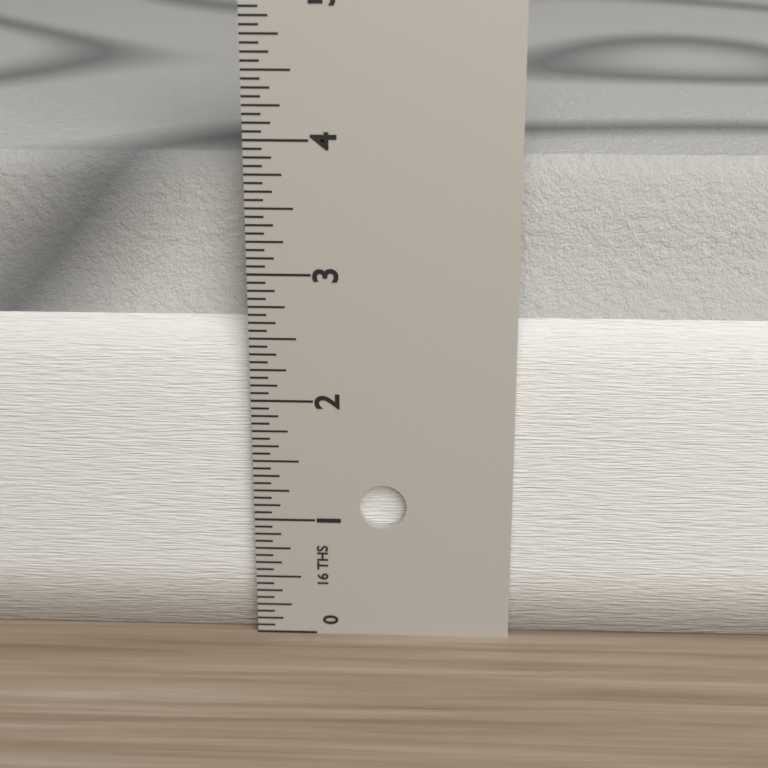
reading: 3.8125 in
